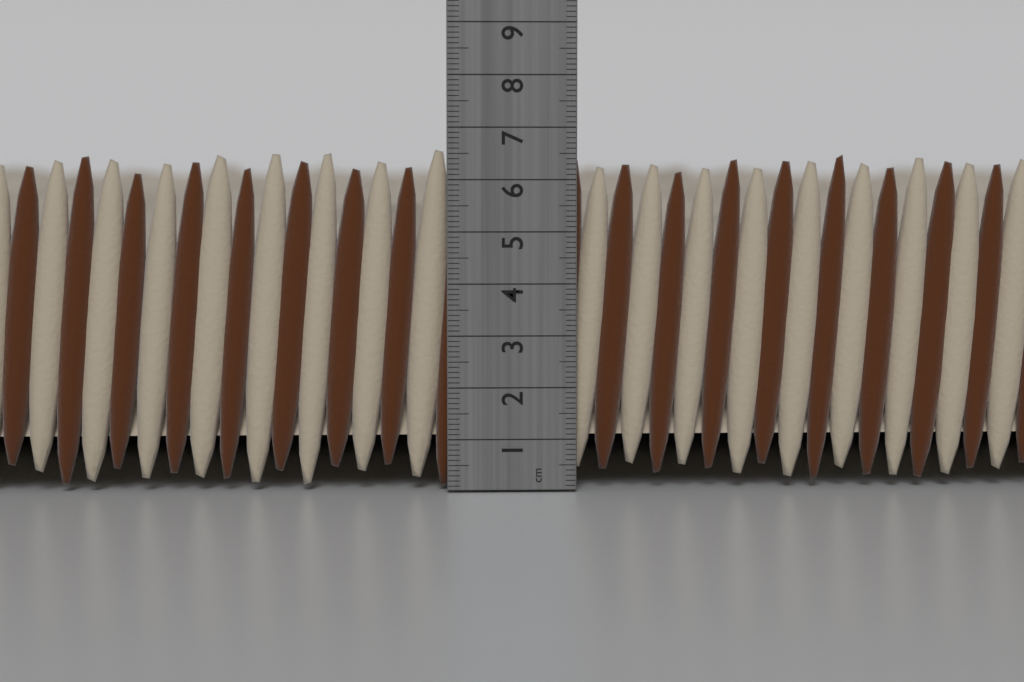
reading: 6.6 cm
